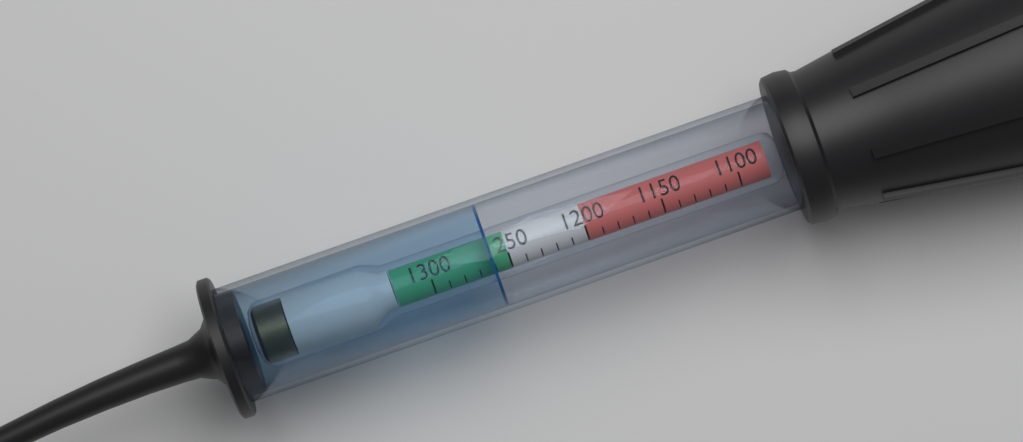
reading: 1260 (no unit)
